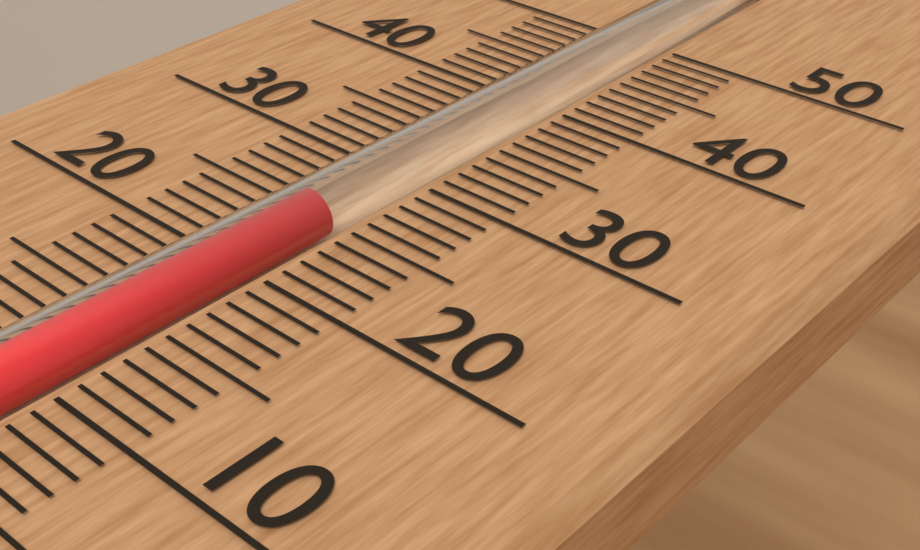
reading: 25 (no unit)
